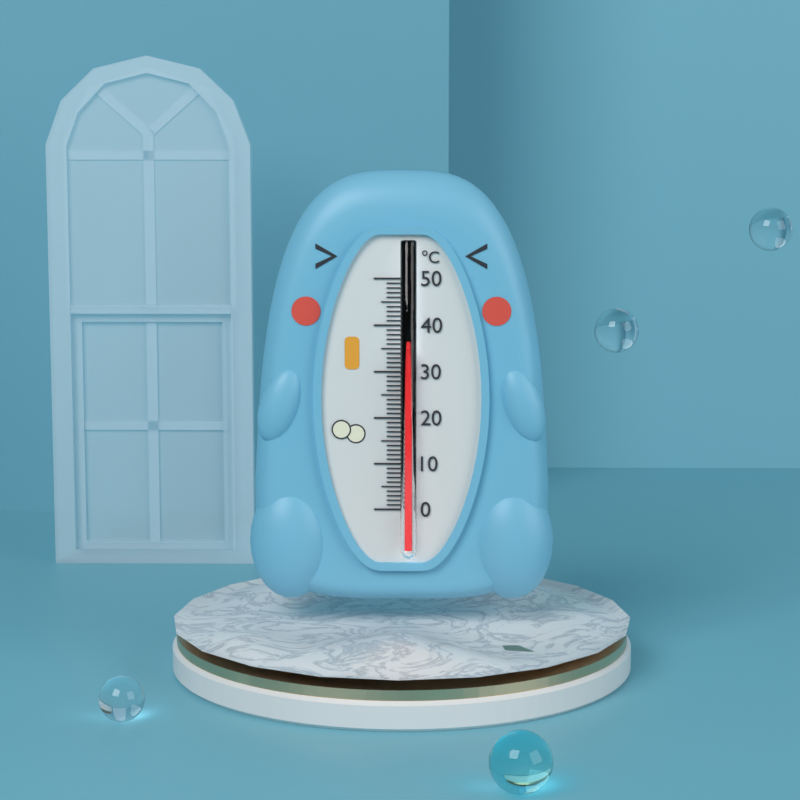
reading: 35 °C
